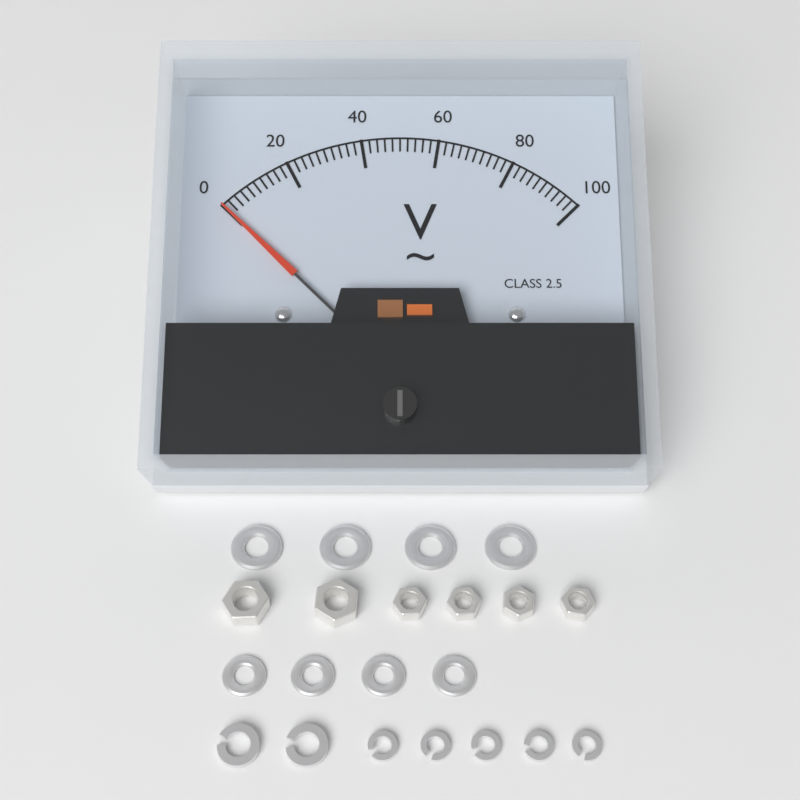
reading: 0 V
